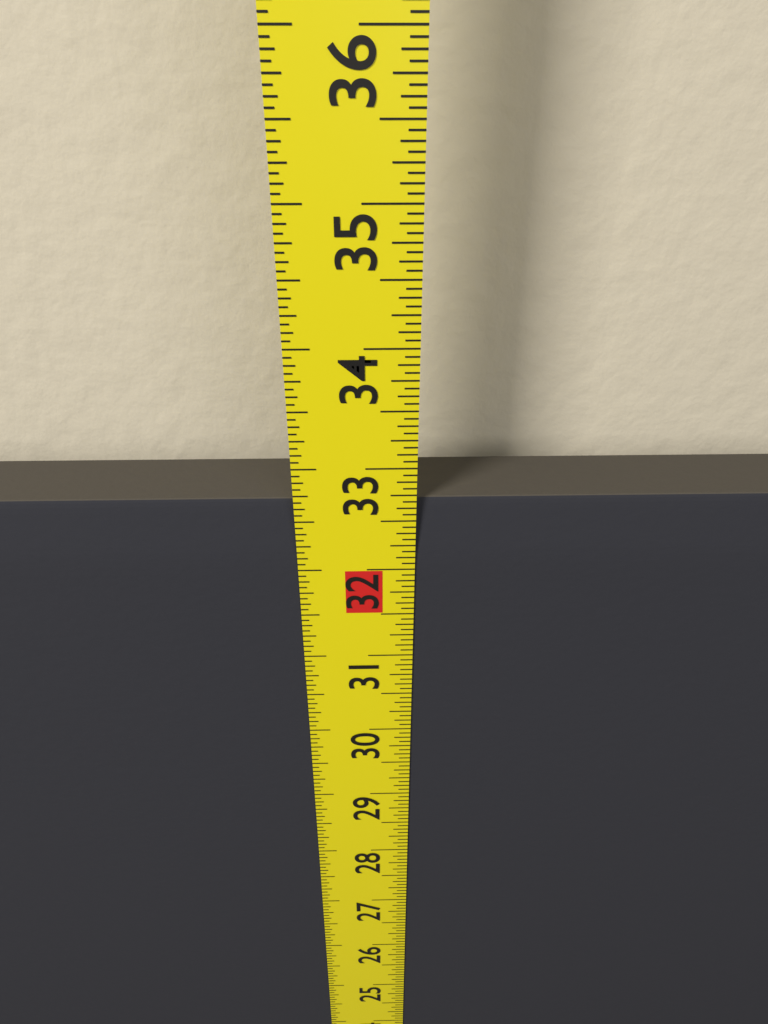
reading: 32.6875 in
